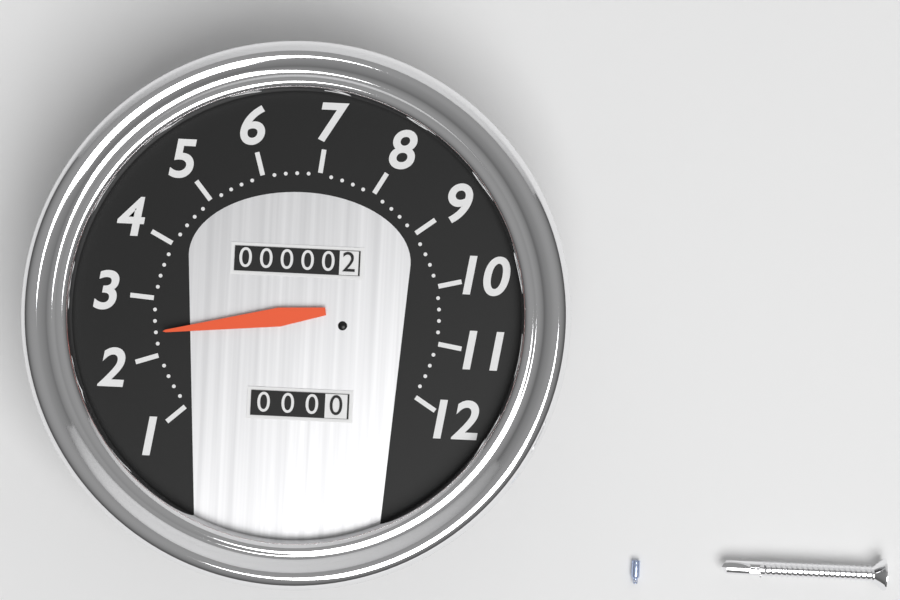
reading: 2.4 (no unit)
